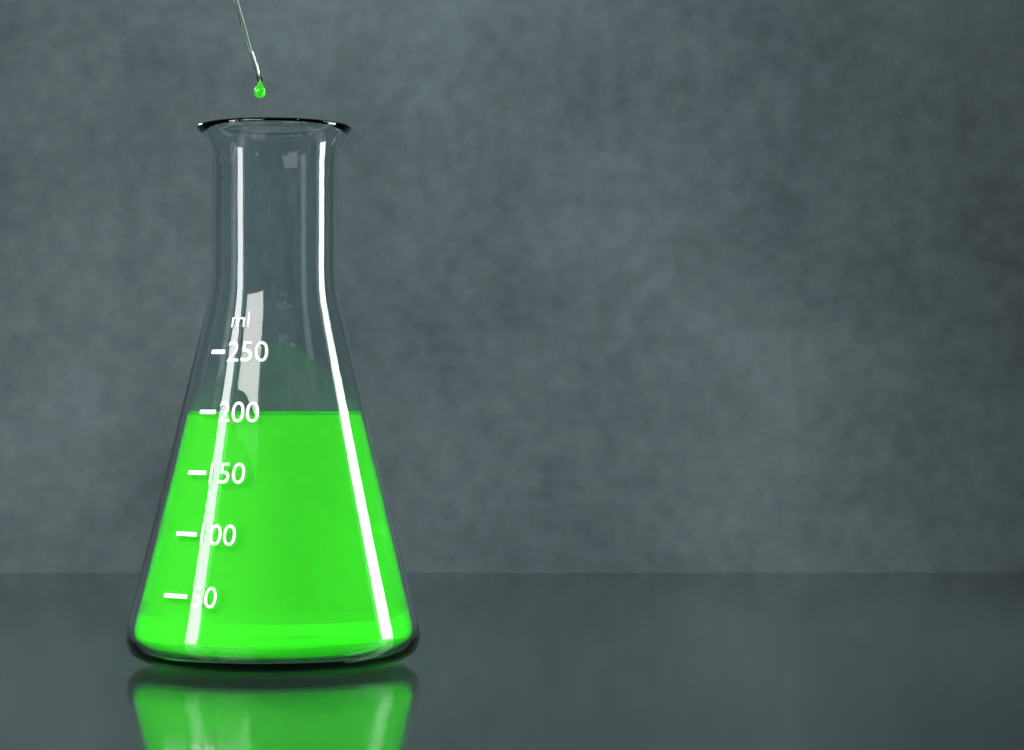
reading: 200 ml
